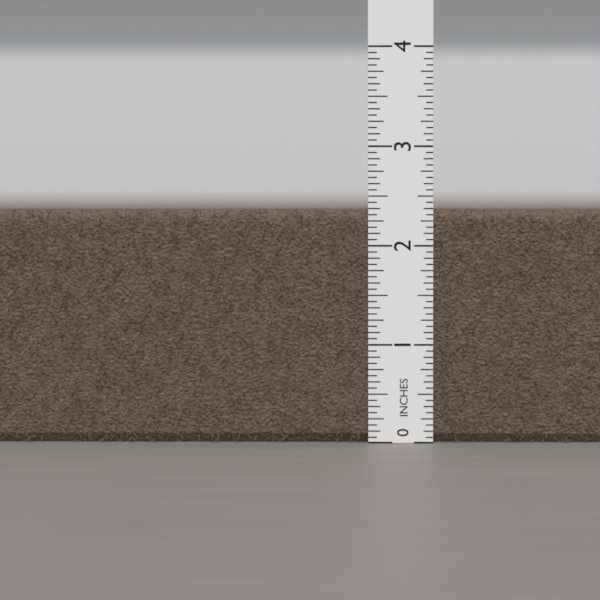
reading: 2.3750 in
